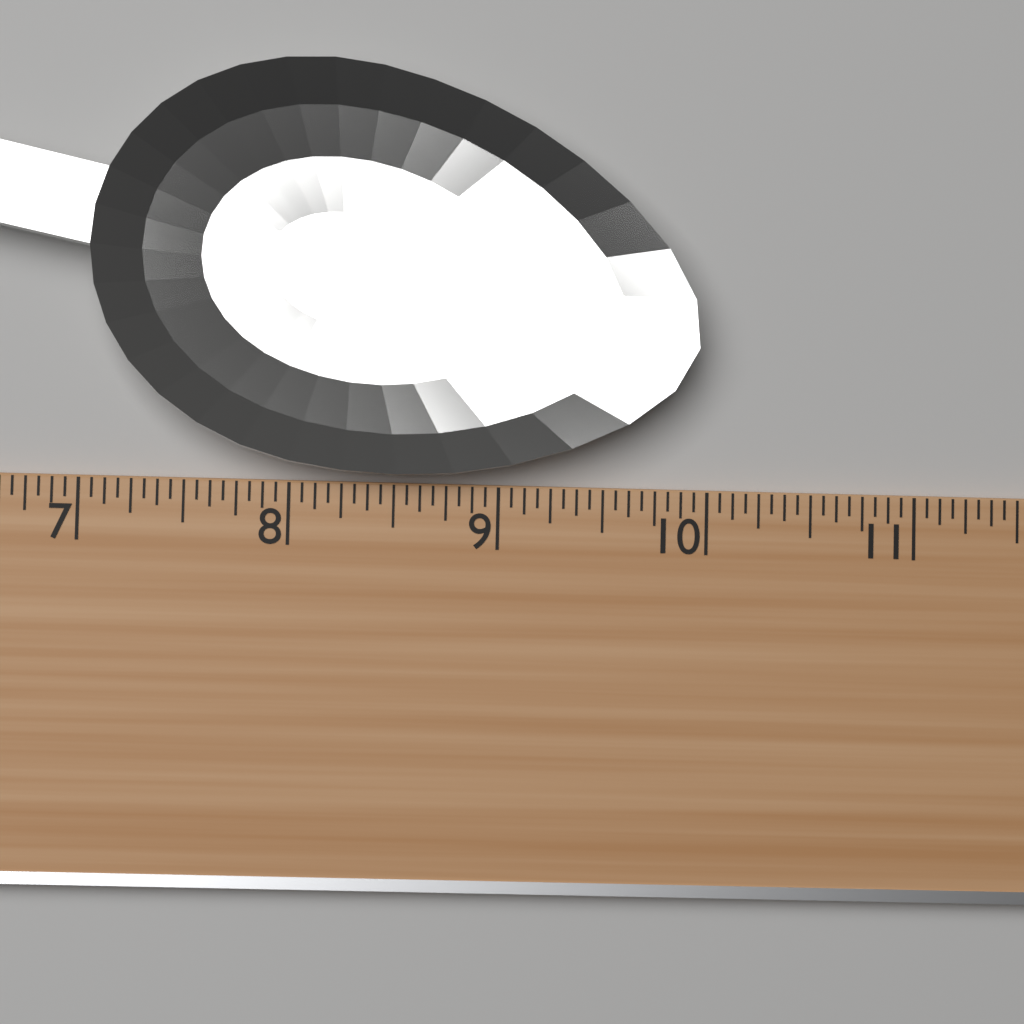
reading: 9.9375 (no unit)
